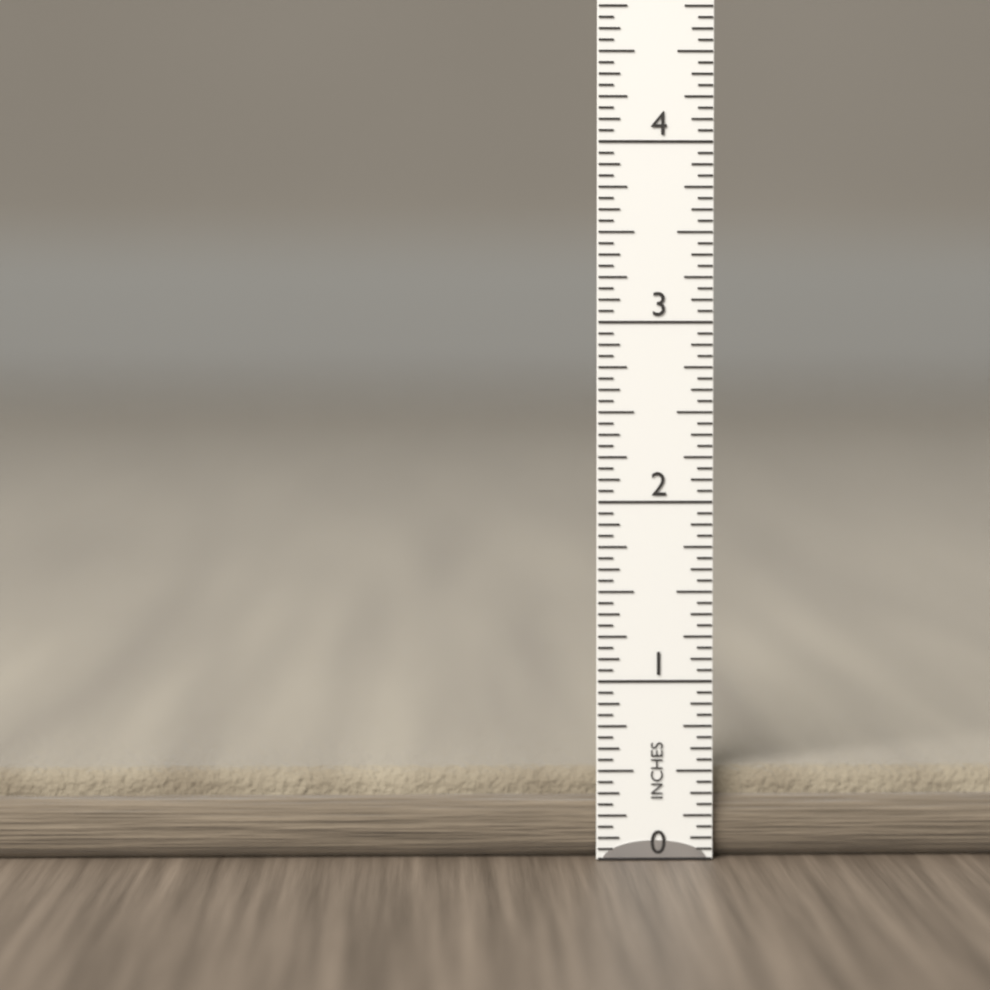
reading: 0.5000 in
